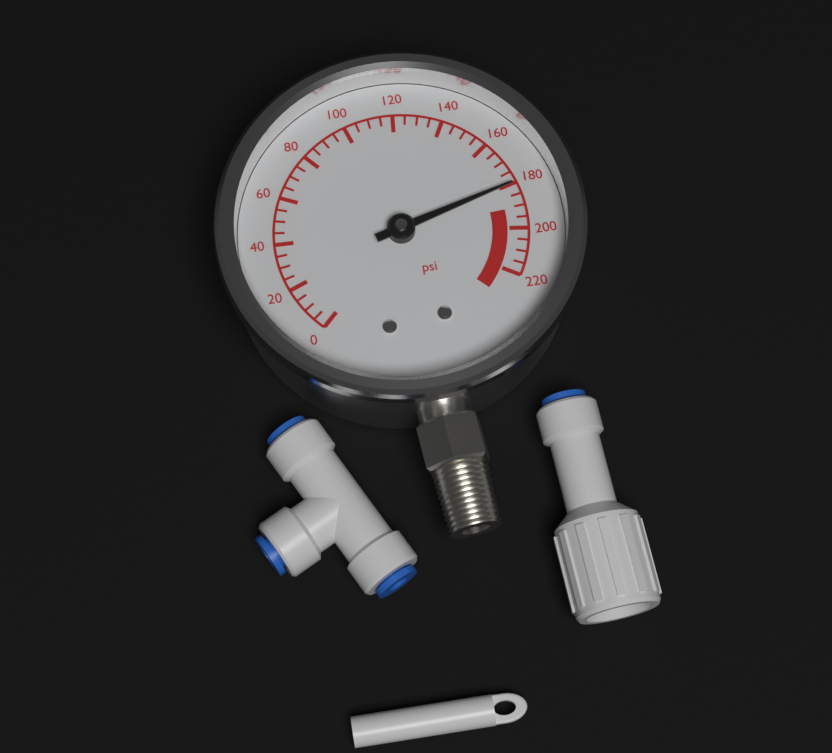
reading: 180 psi
